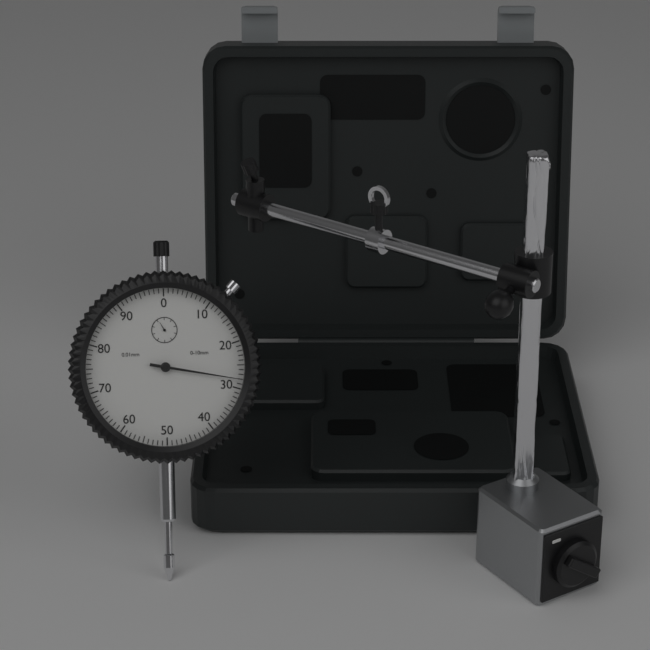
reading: 0.28 mm
